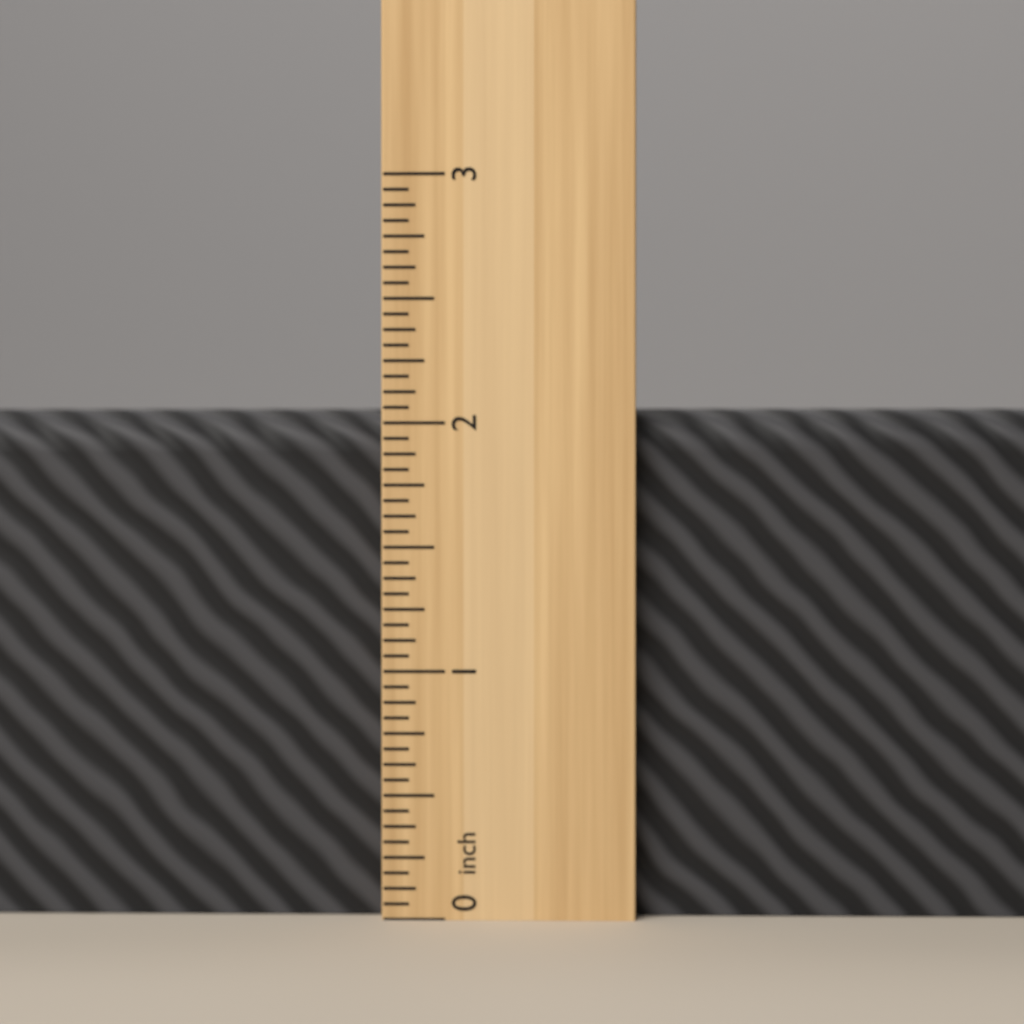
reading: 2.0625 inch
